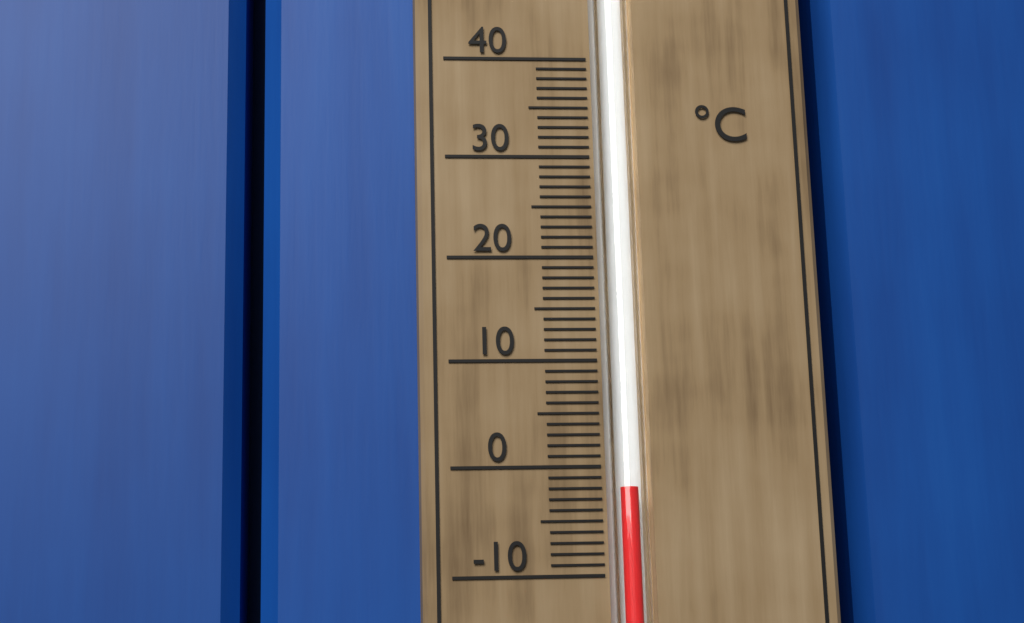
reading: -2 °C
